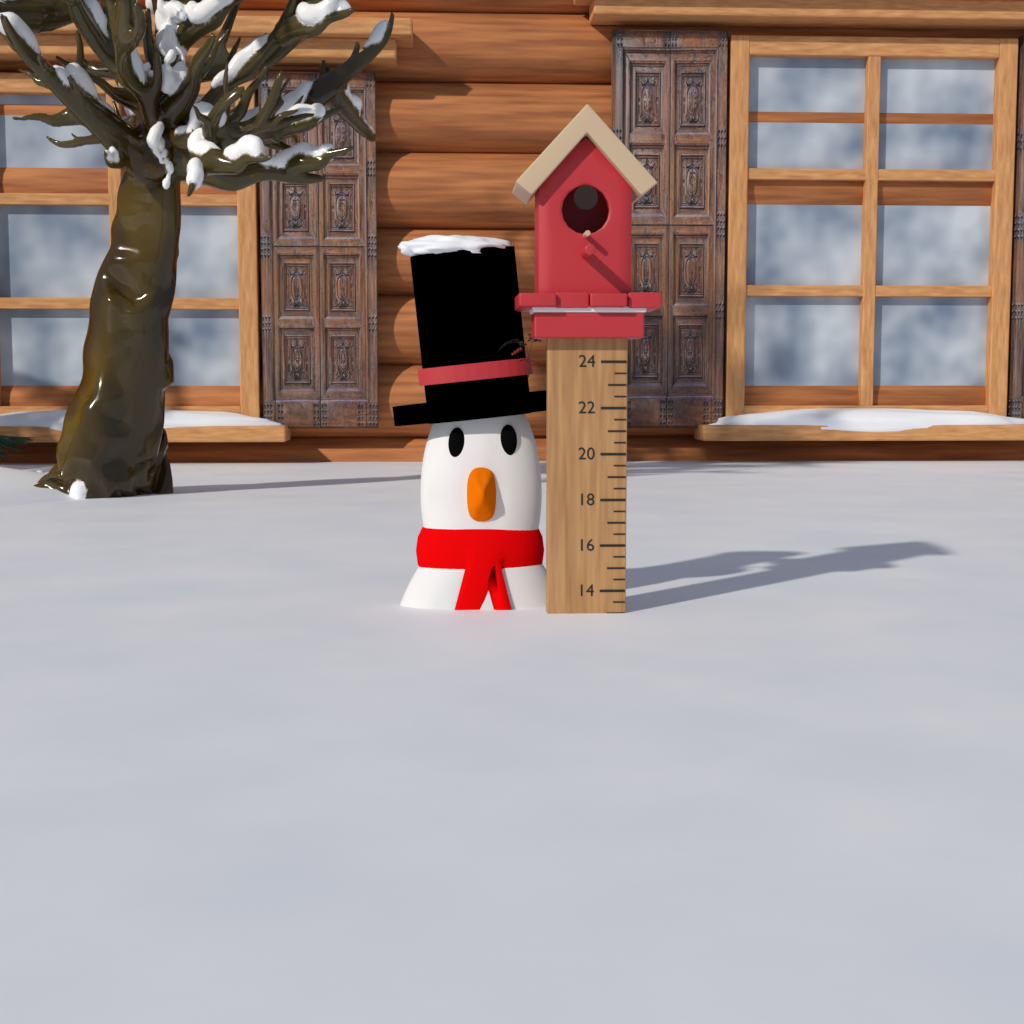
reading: 13.0 (no unit)
